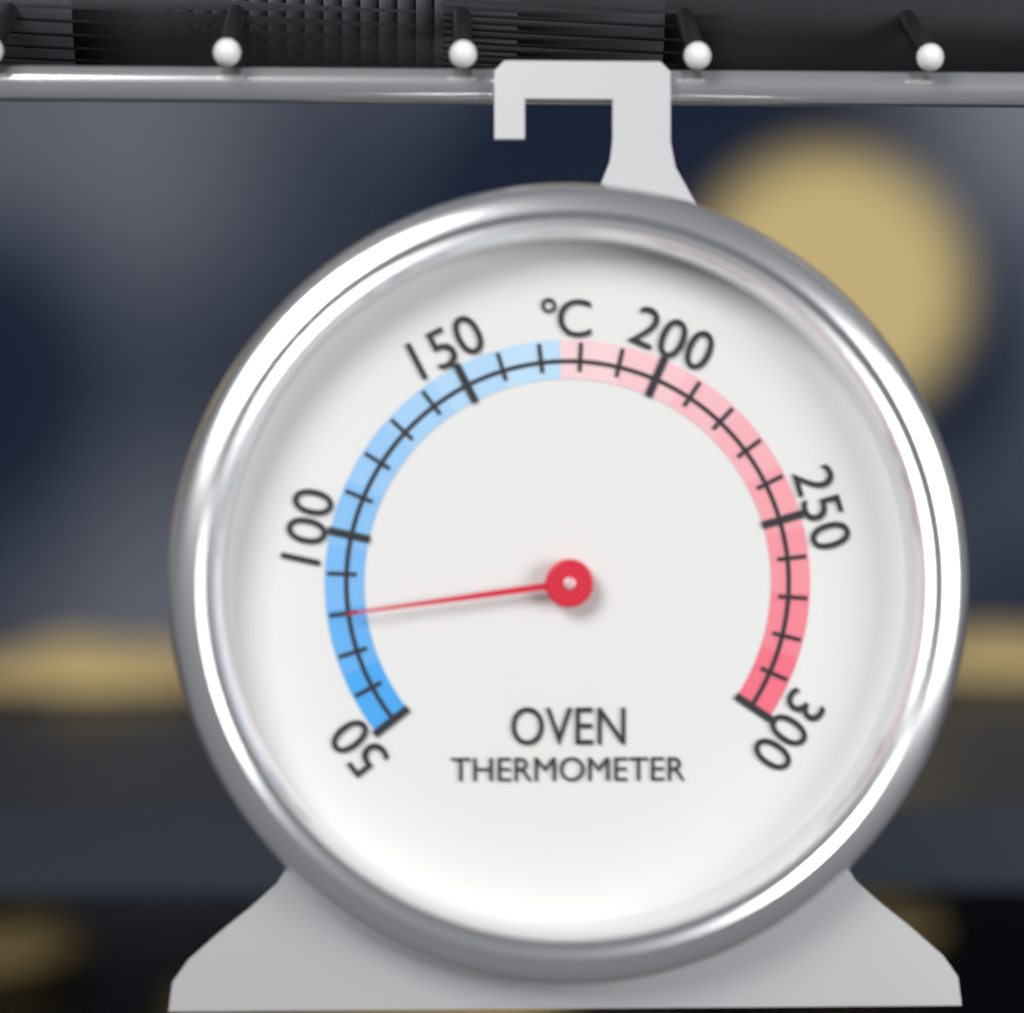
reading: 80 °C
